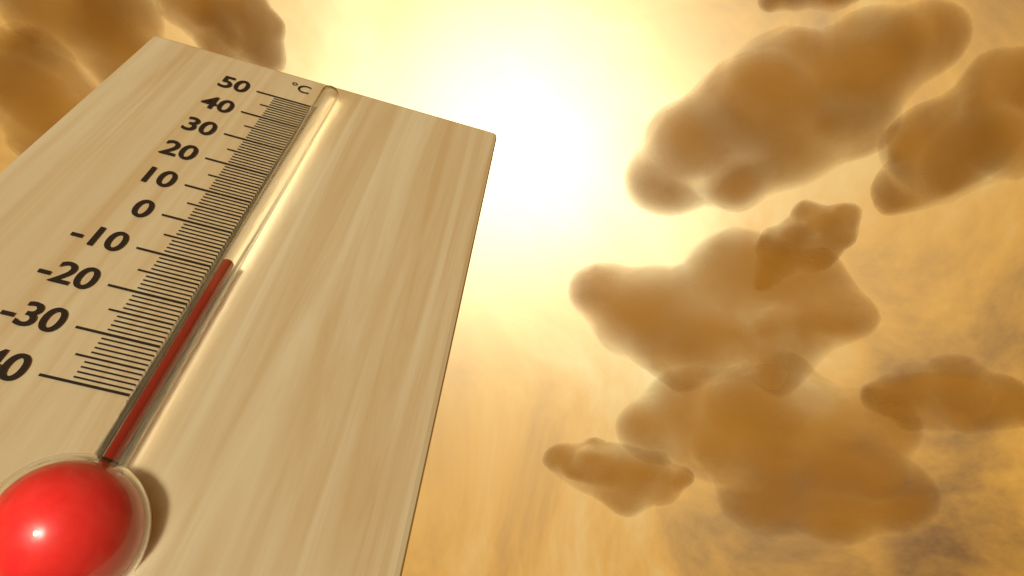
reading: -11 °C
